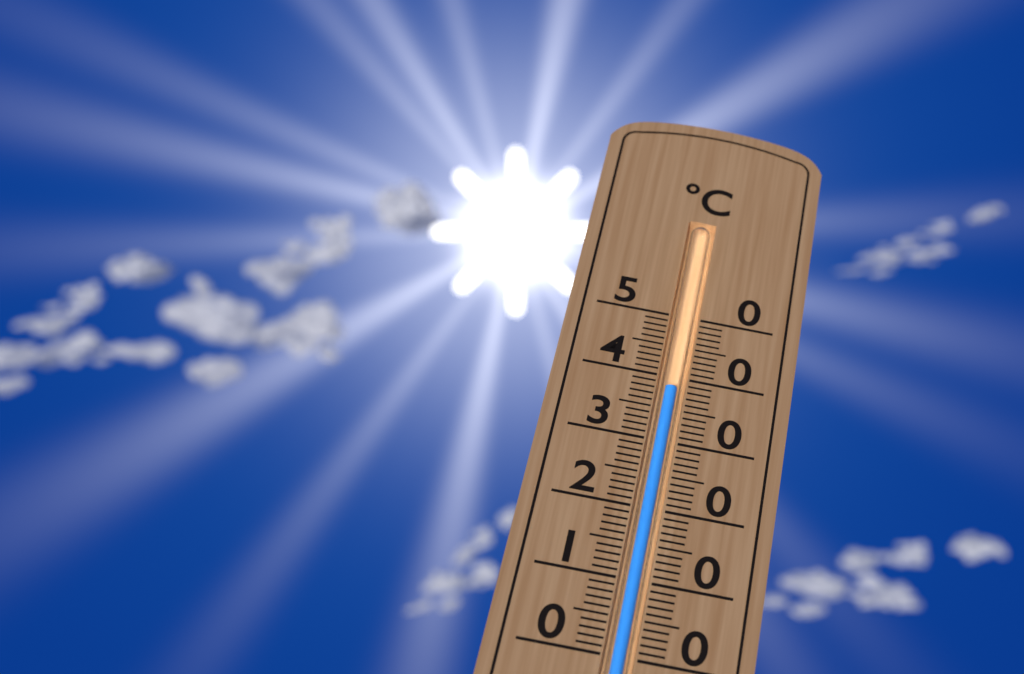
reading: 38 °C
